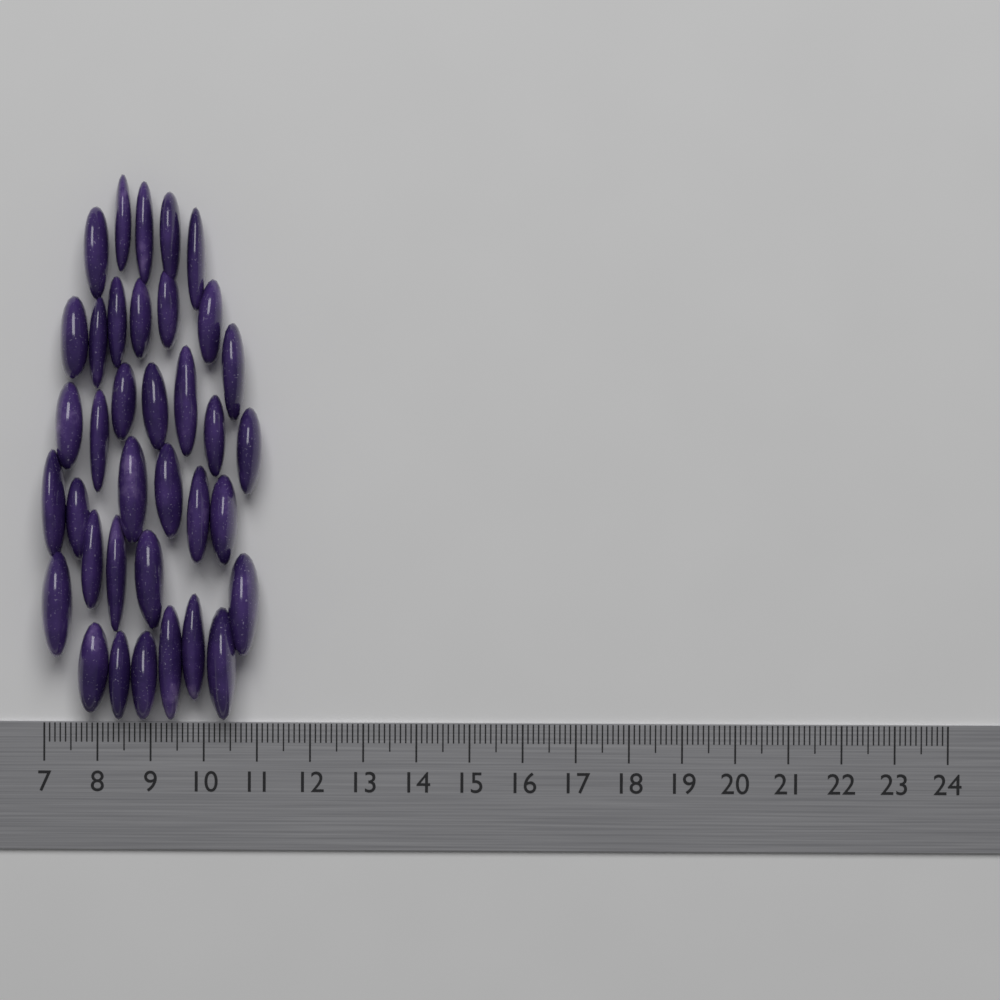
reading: 11.1 (no unit)
